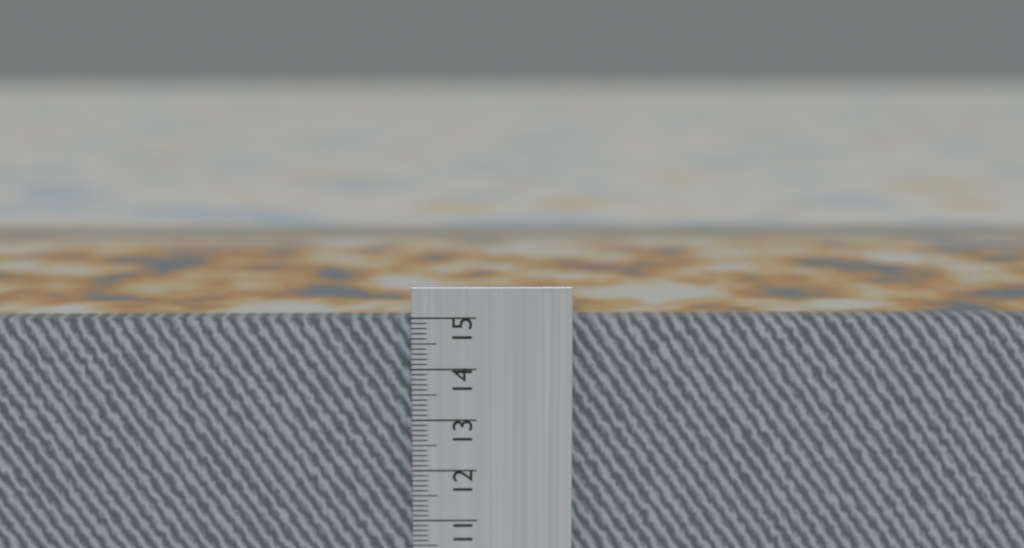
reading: 14.9 cm
